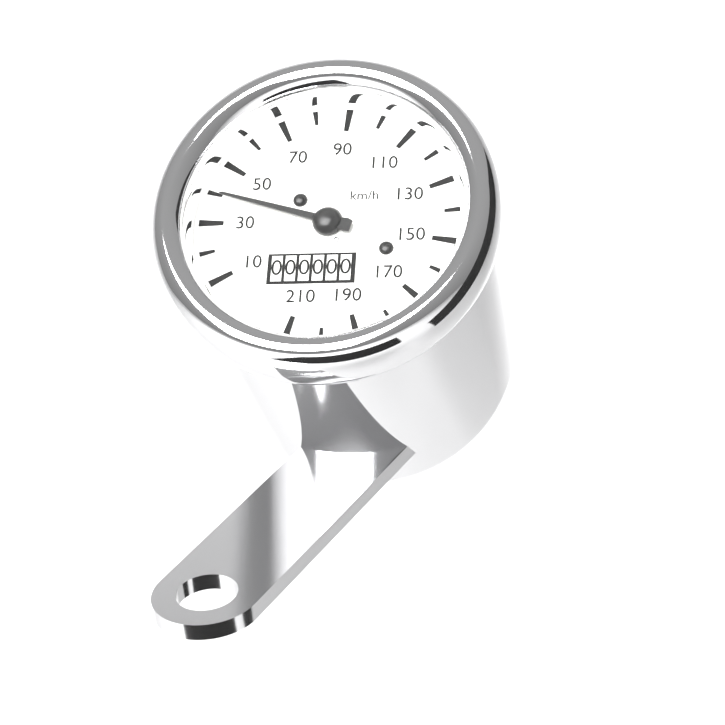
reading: 40 km/h
